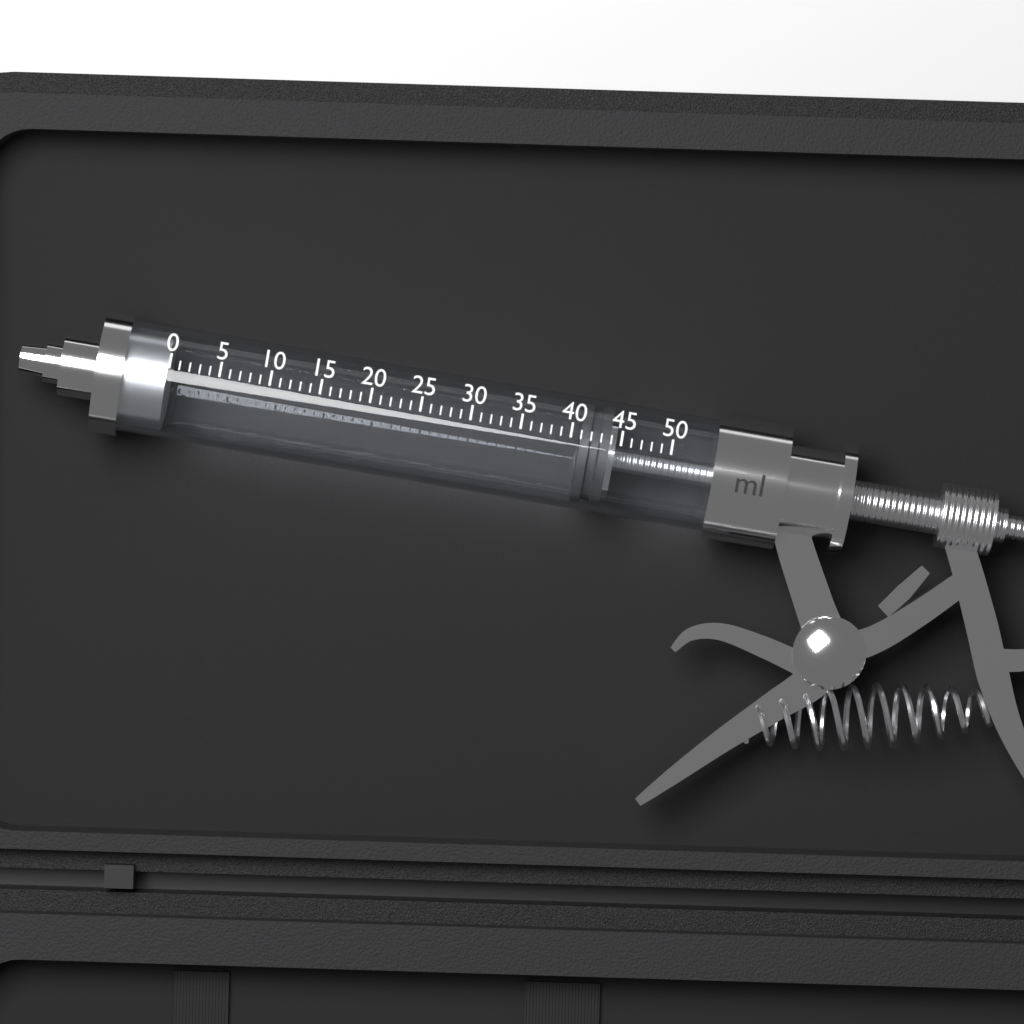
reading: 41 ml
